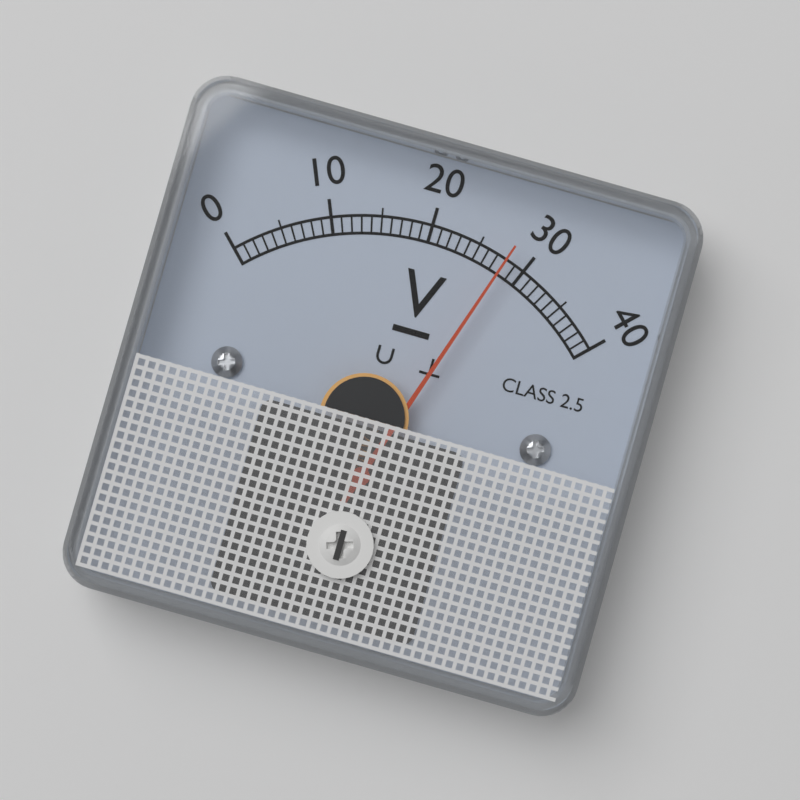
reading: 28 V
